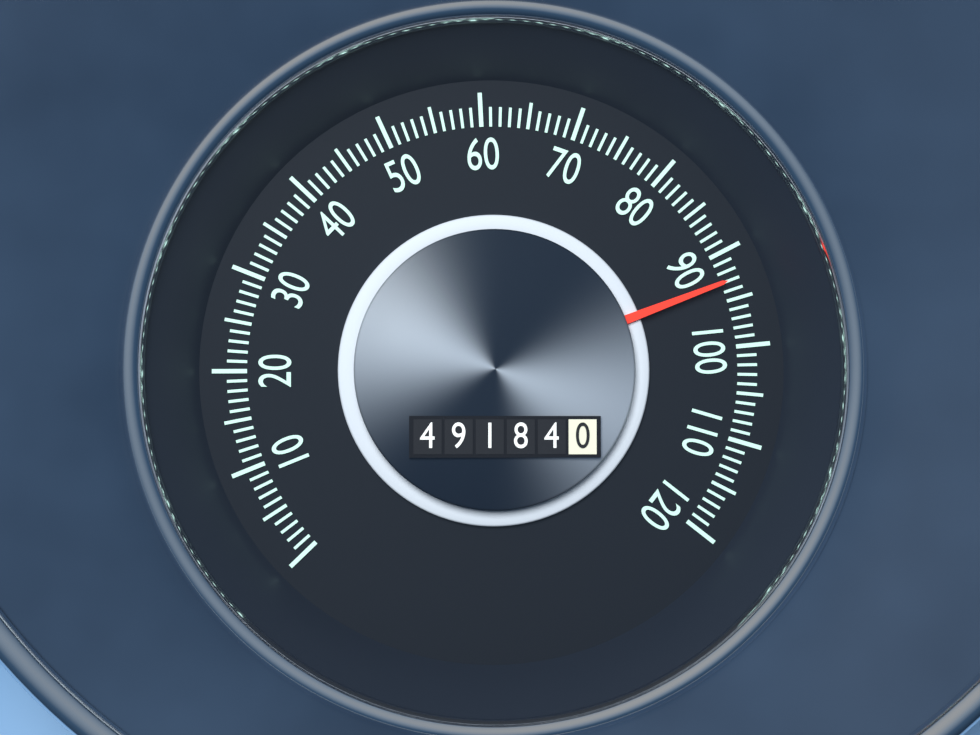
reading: 93 (no unit)
